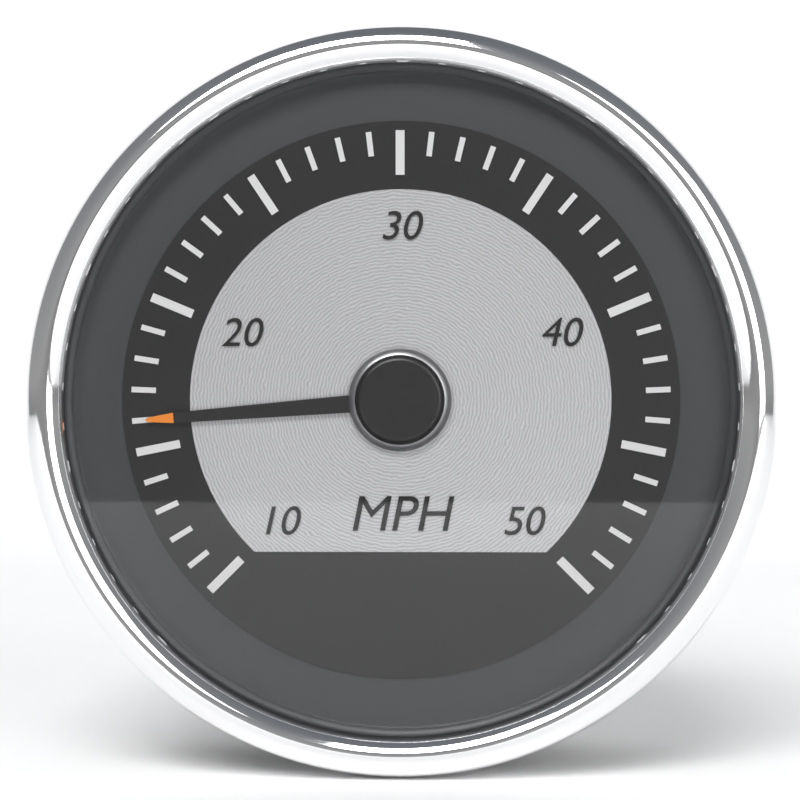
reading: 16 mph
